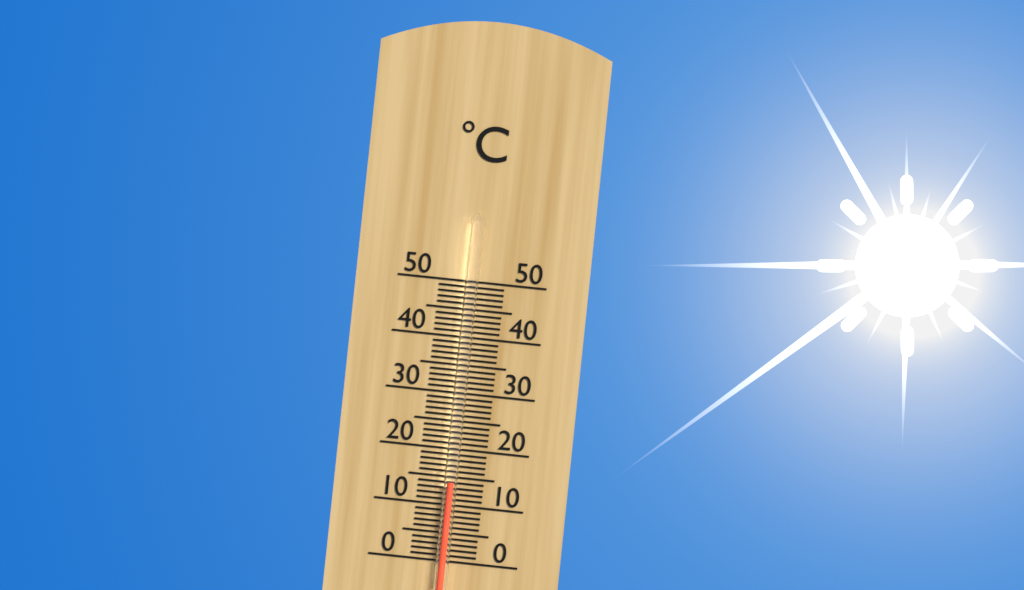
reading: 14 °C
